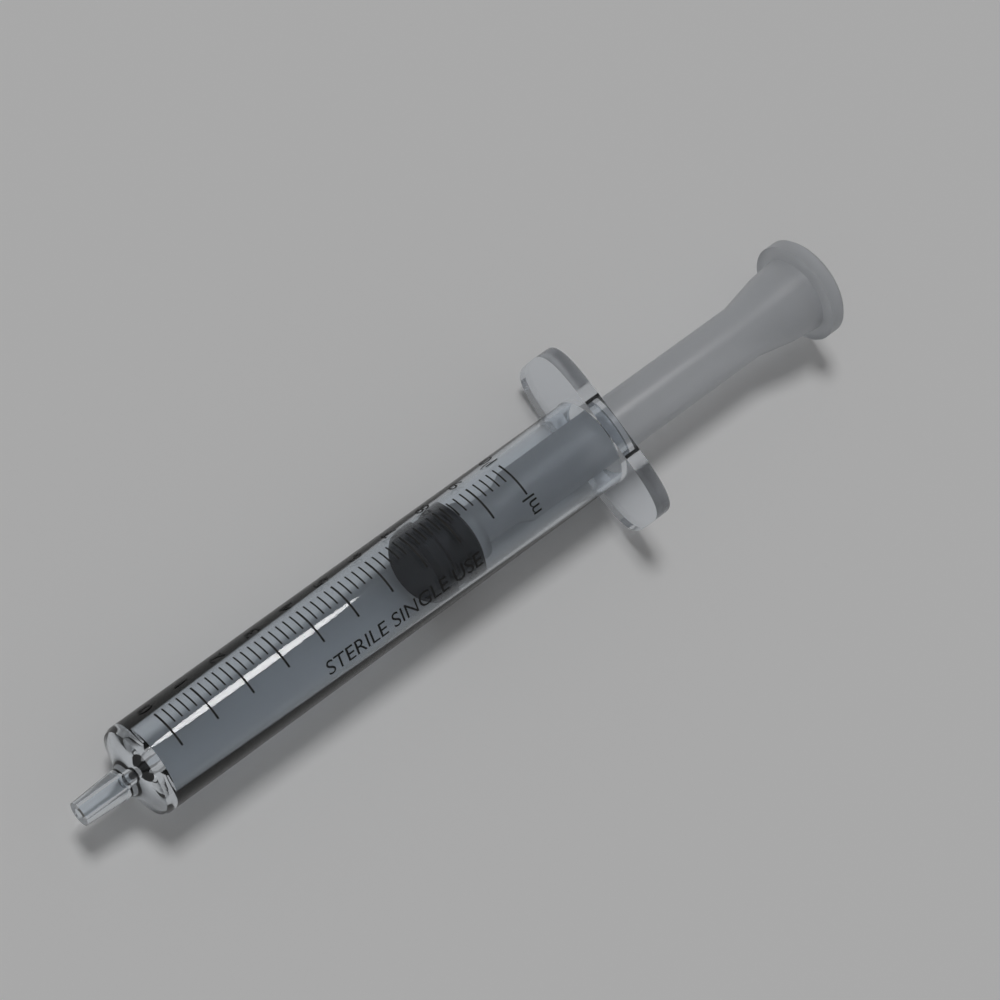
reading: 7.2 ml
